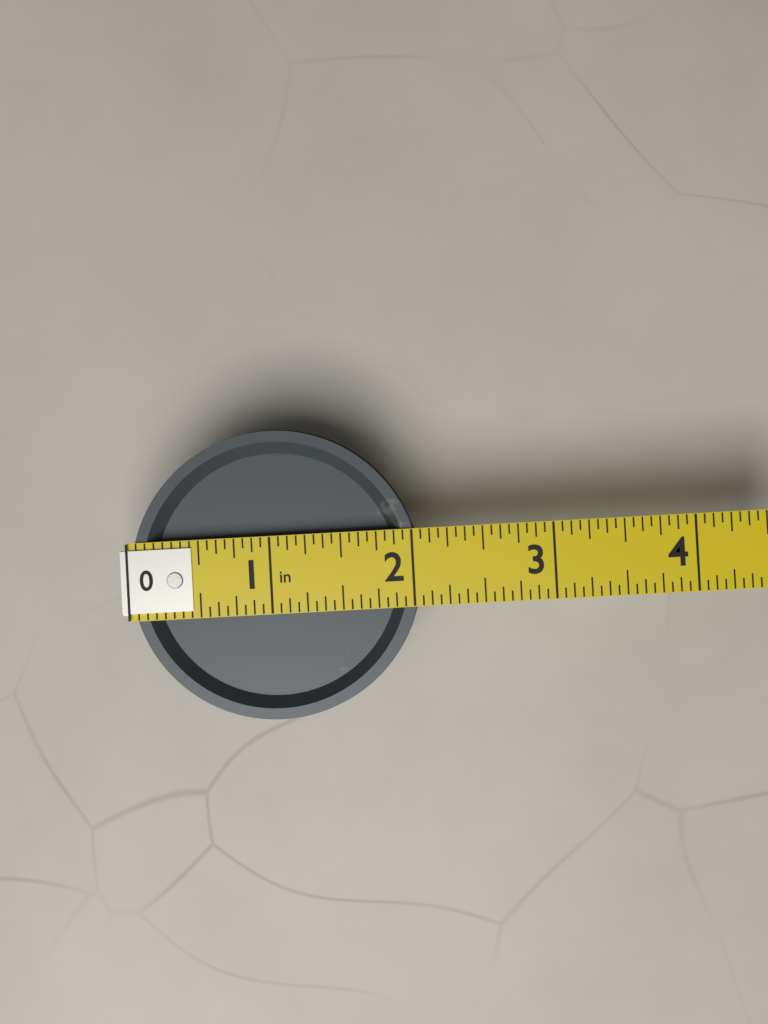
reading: 2.0625 in
